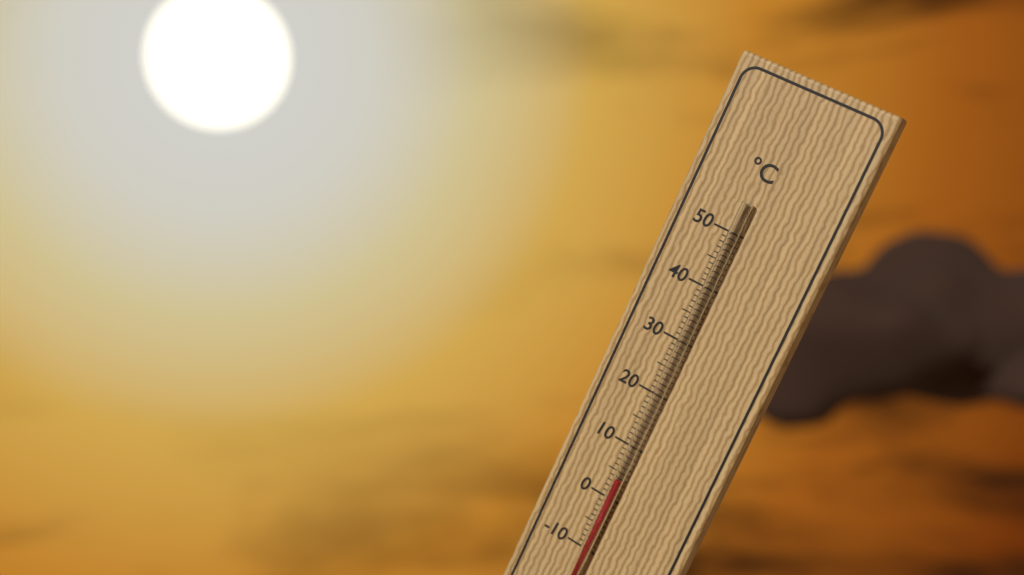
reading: 4 °C
